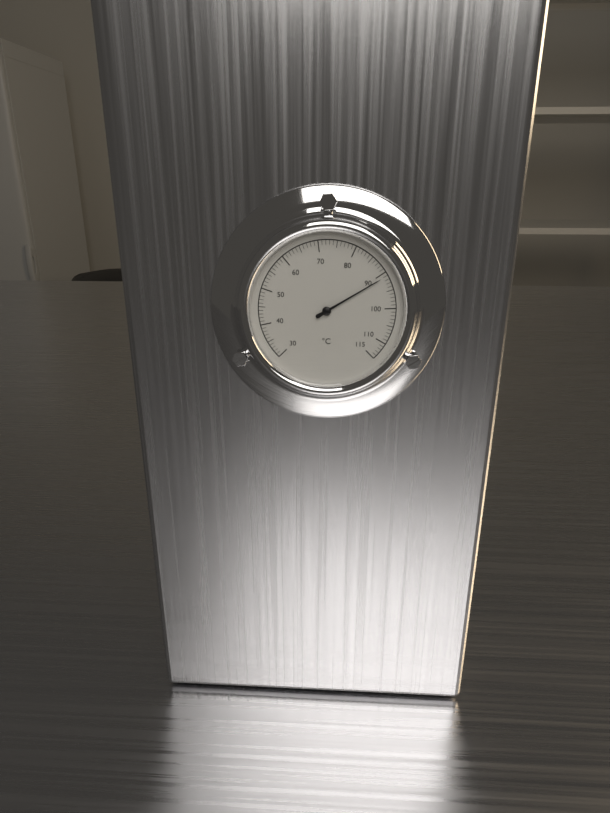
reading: 91 °C
